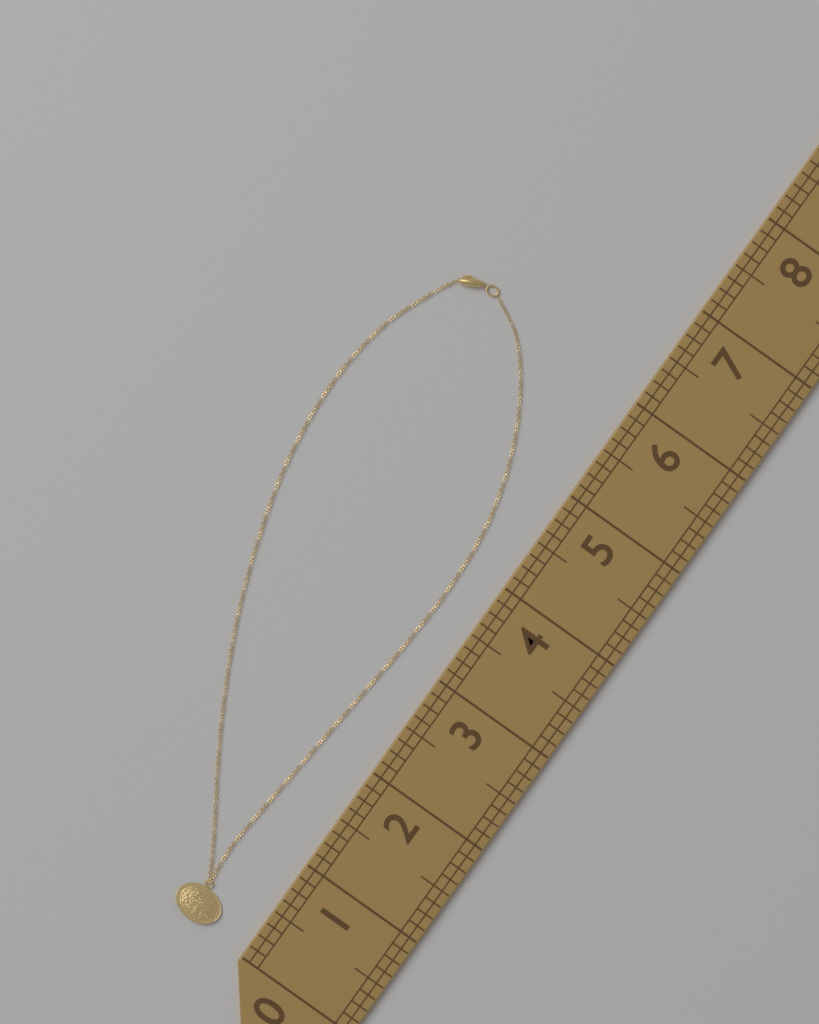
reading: 6.125 (no unit)
